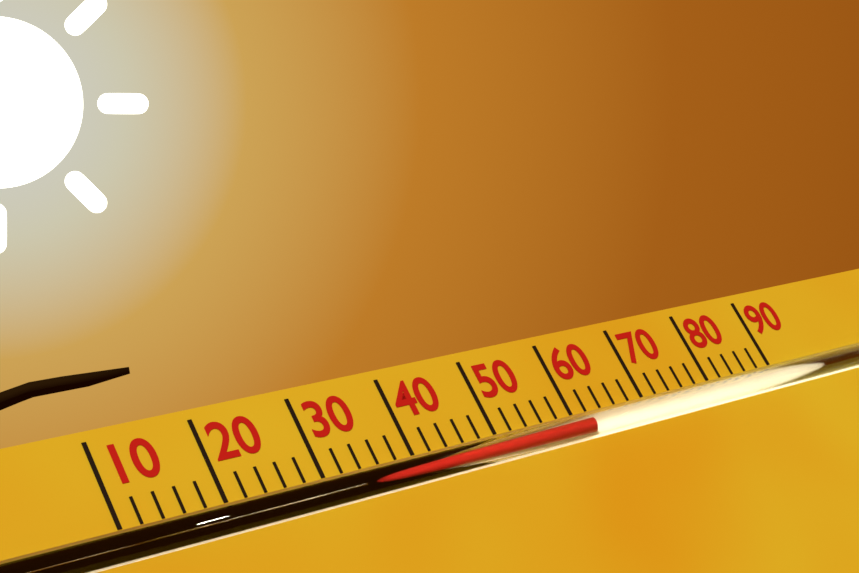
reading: 62 (no unit)
